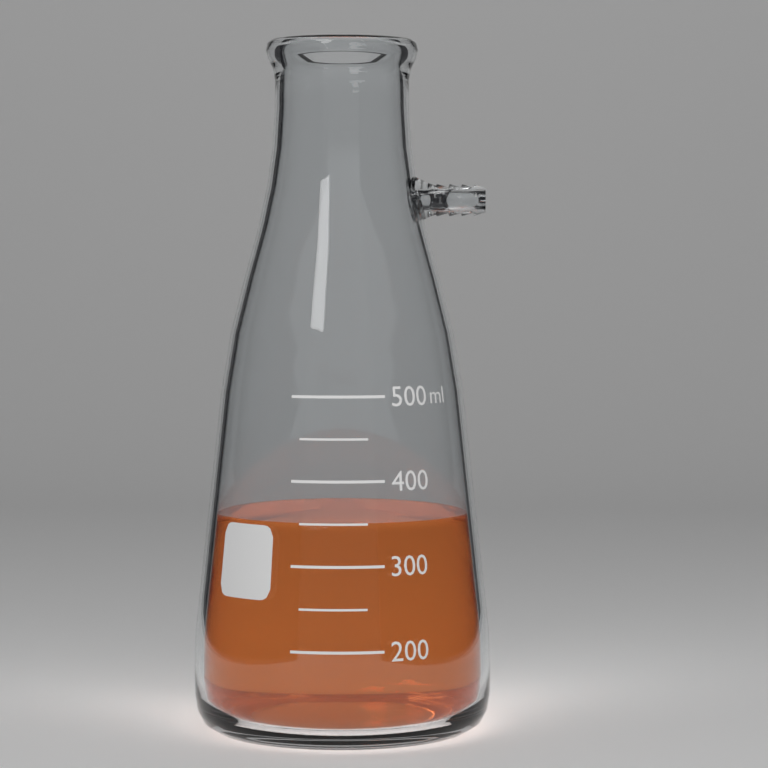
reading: 350 ml
